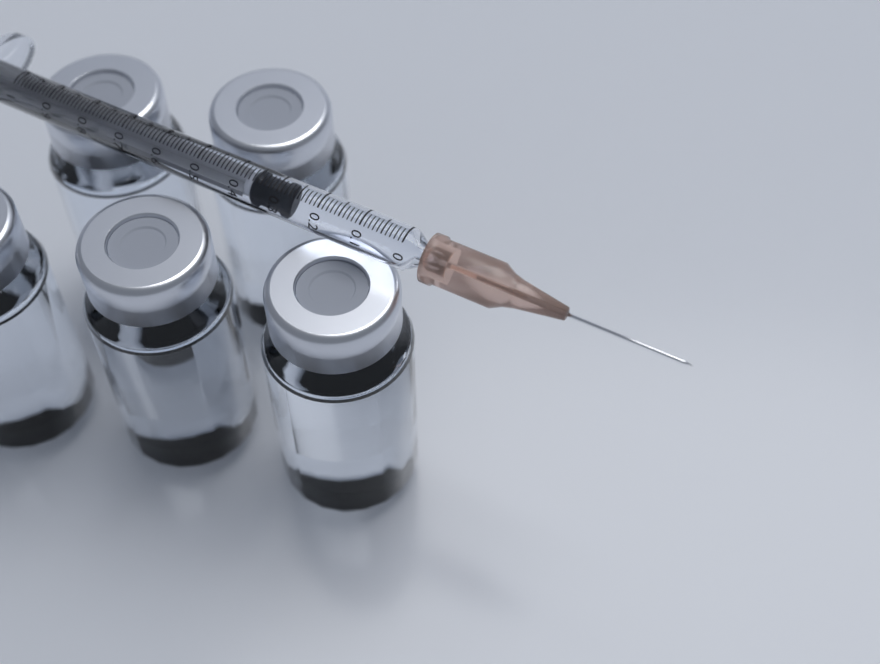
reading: 0.26 ml
